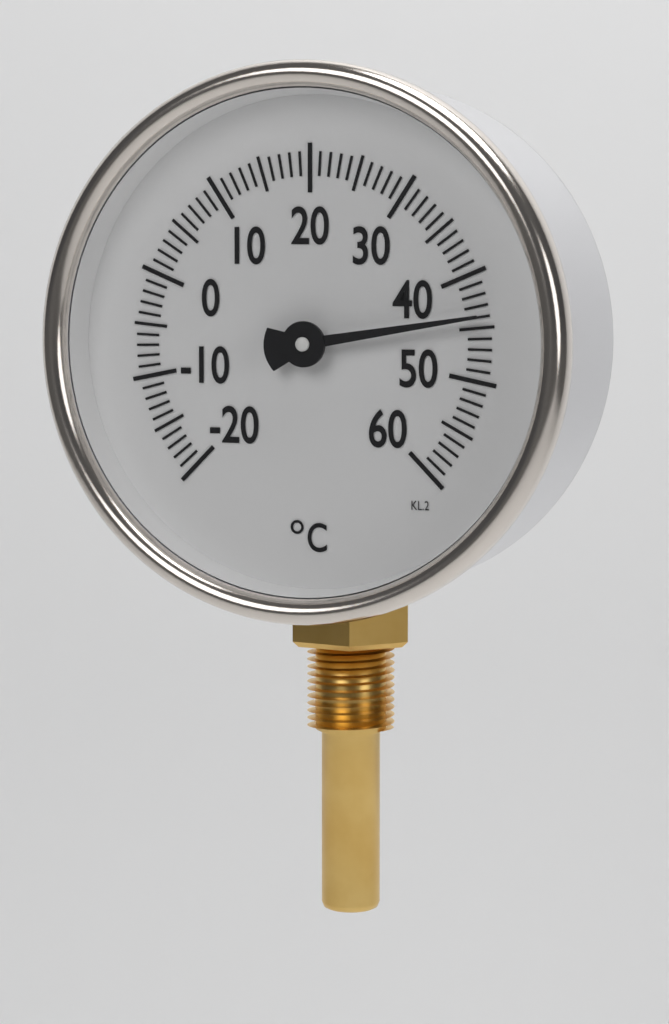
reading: 44 °C
